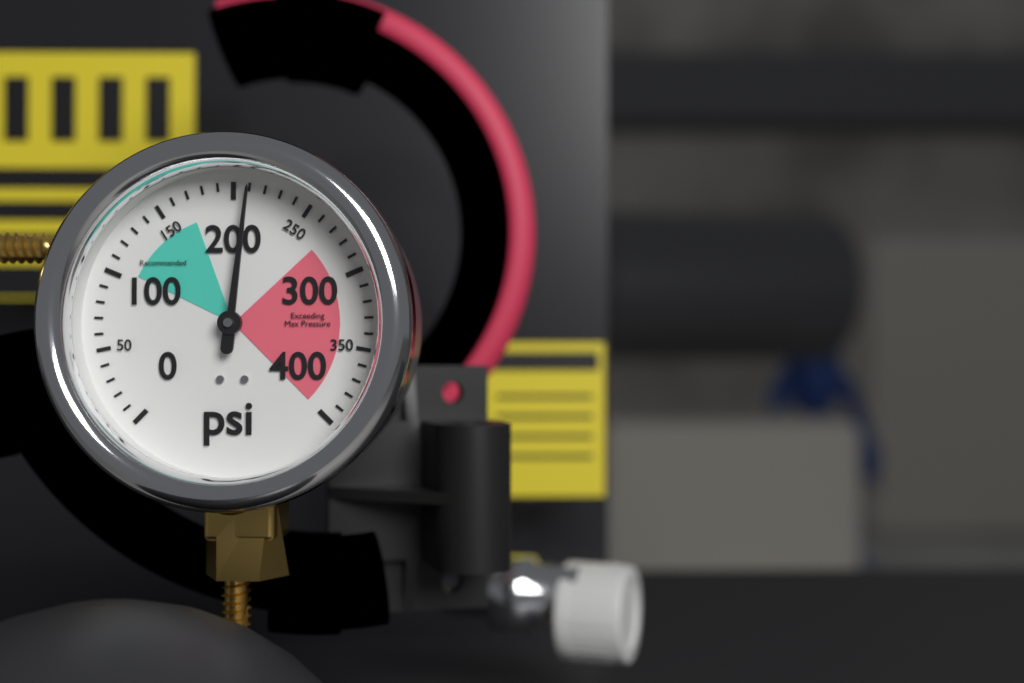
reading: 210 psi
